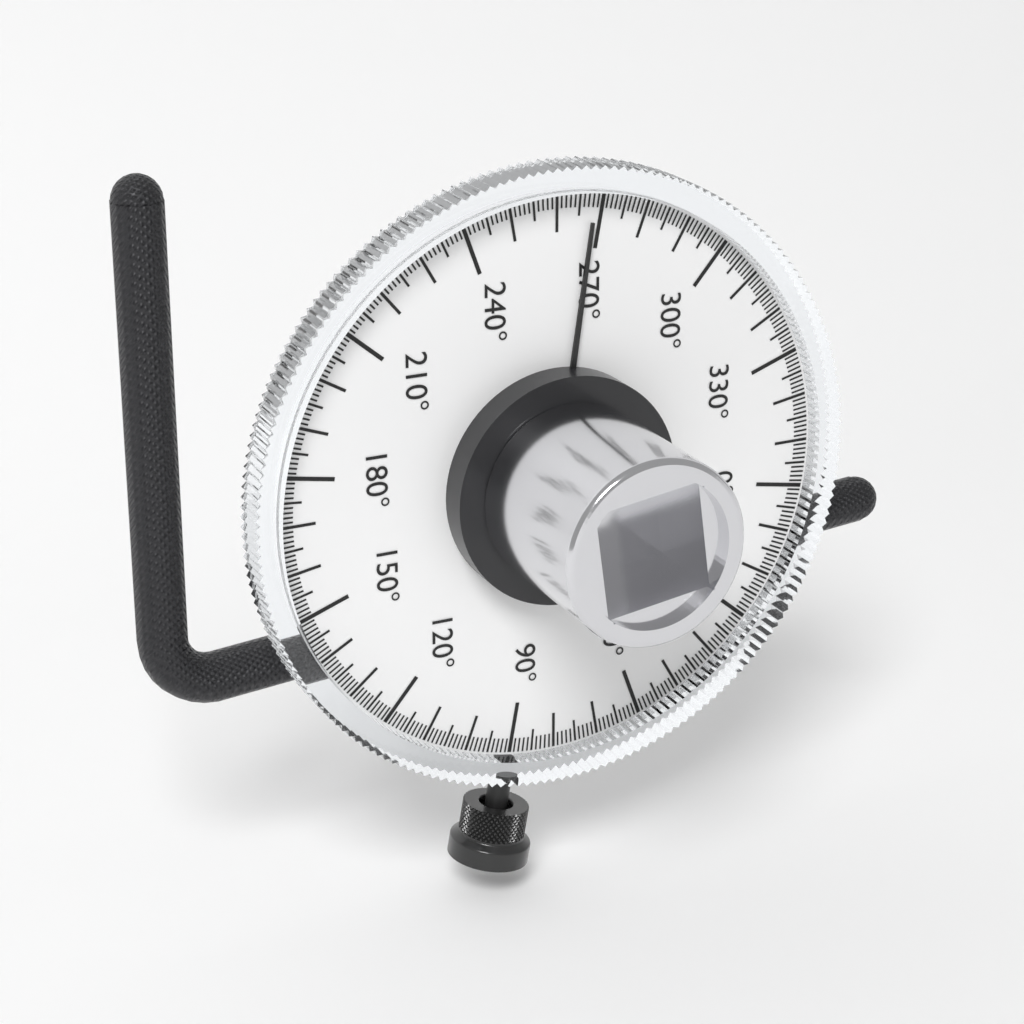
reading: 268 °
